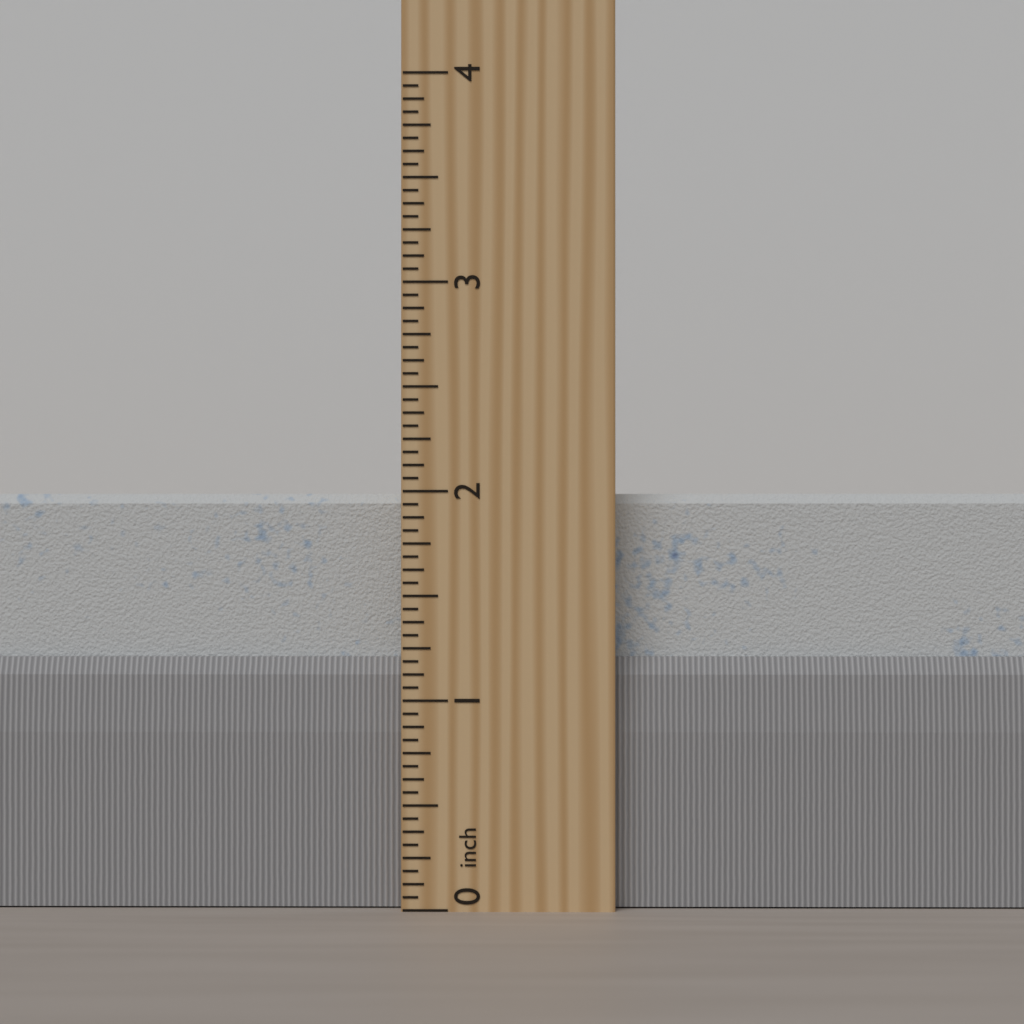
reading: 2.0000 inch
